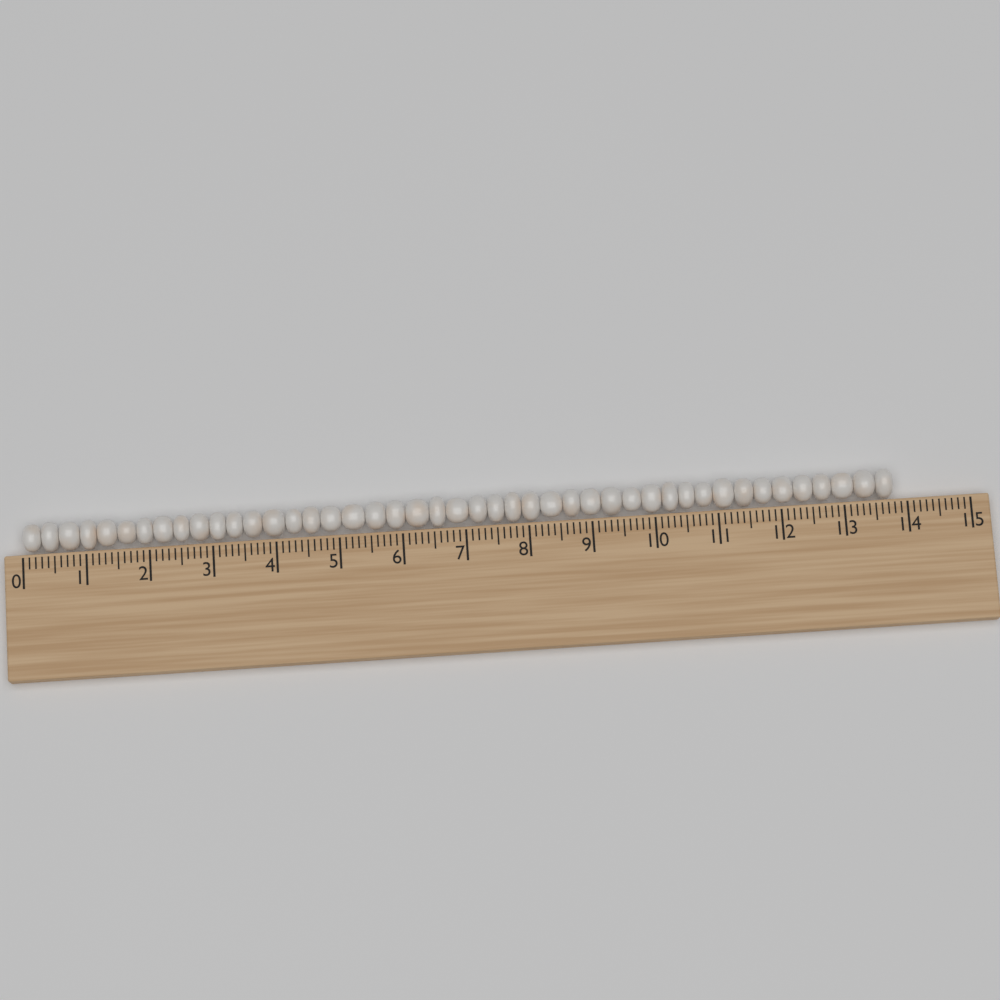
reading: 13.8 (no unit)
